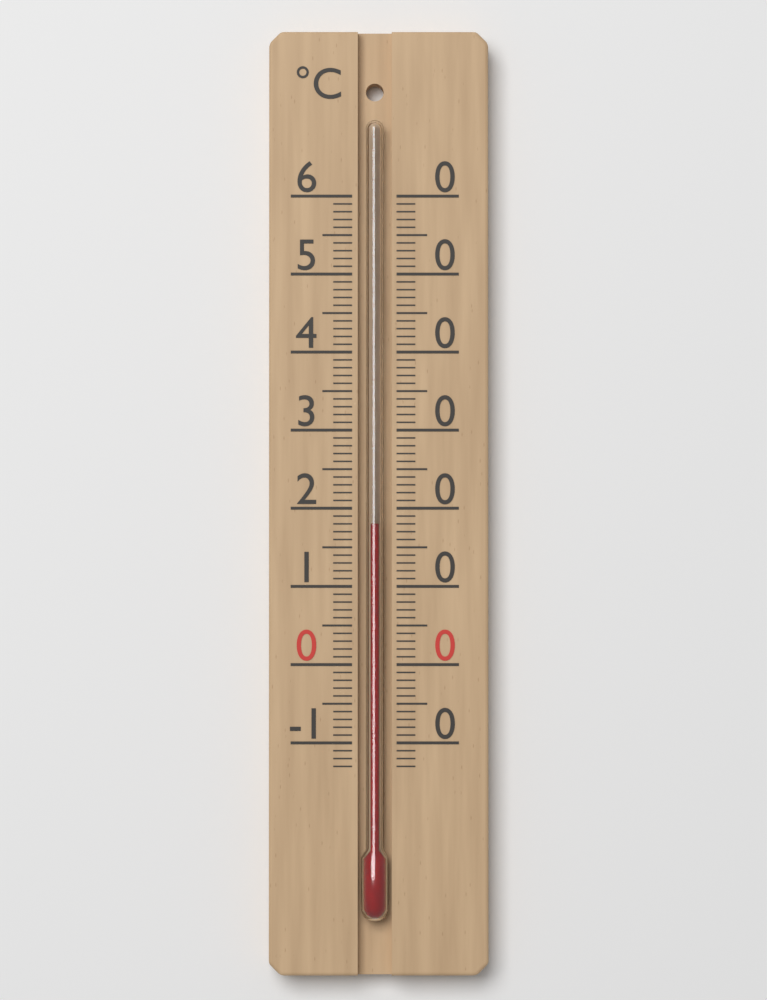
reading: 18 °C
